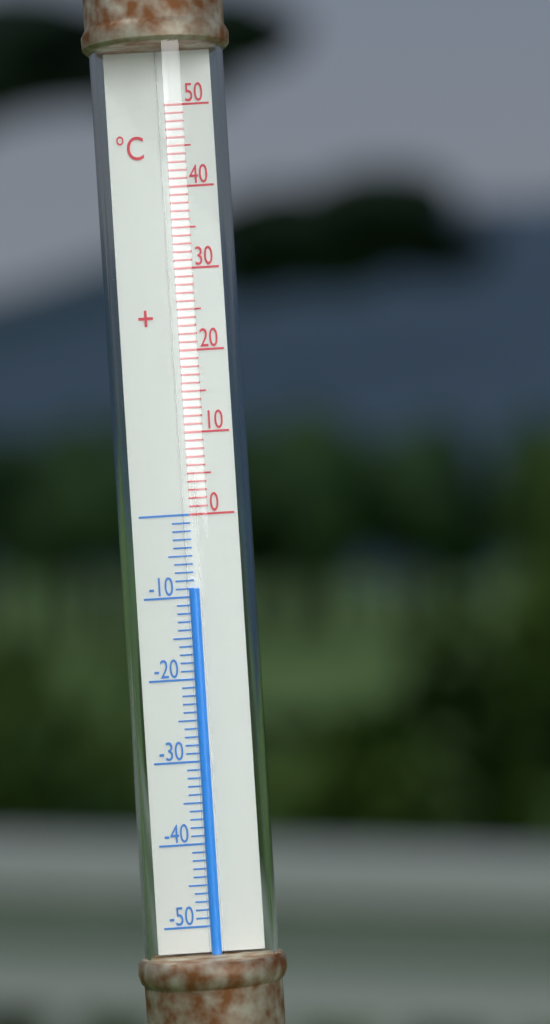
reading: -9 °C
